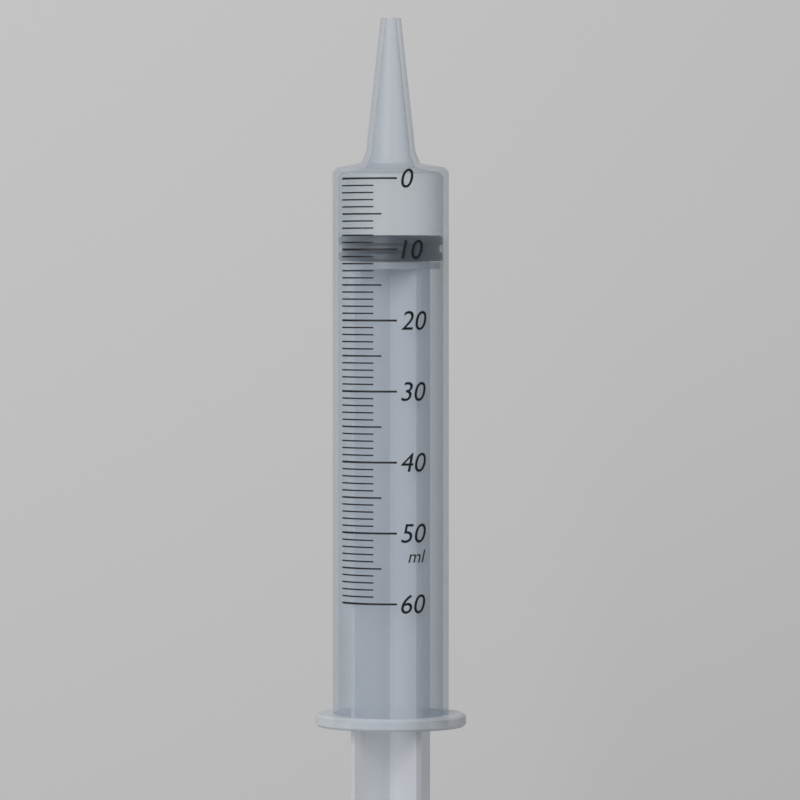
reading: 8 ml
